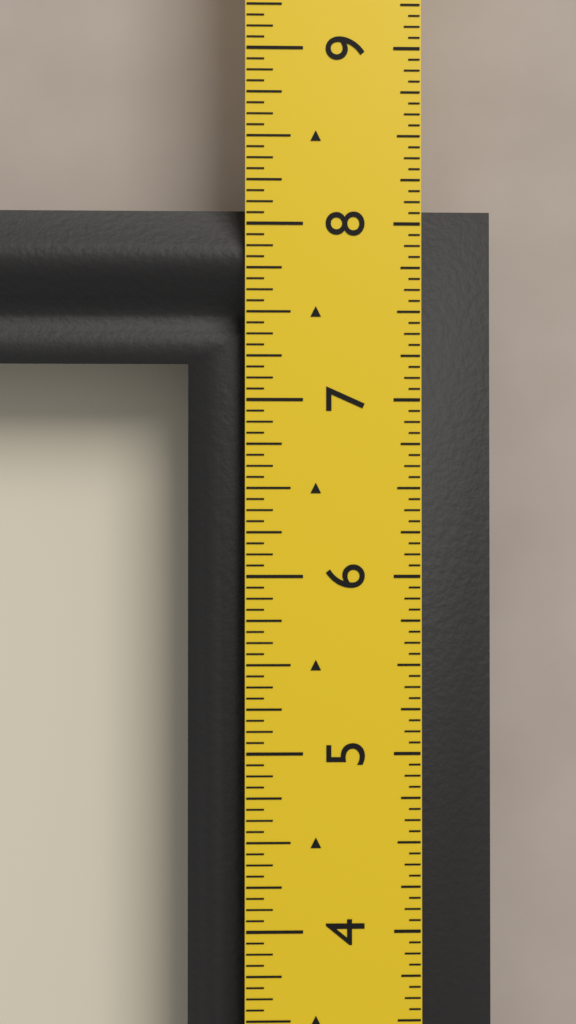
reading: 8.1250 in
